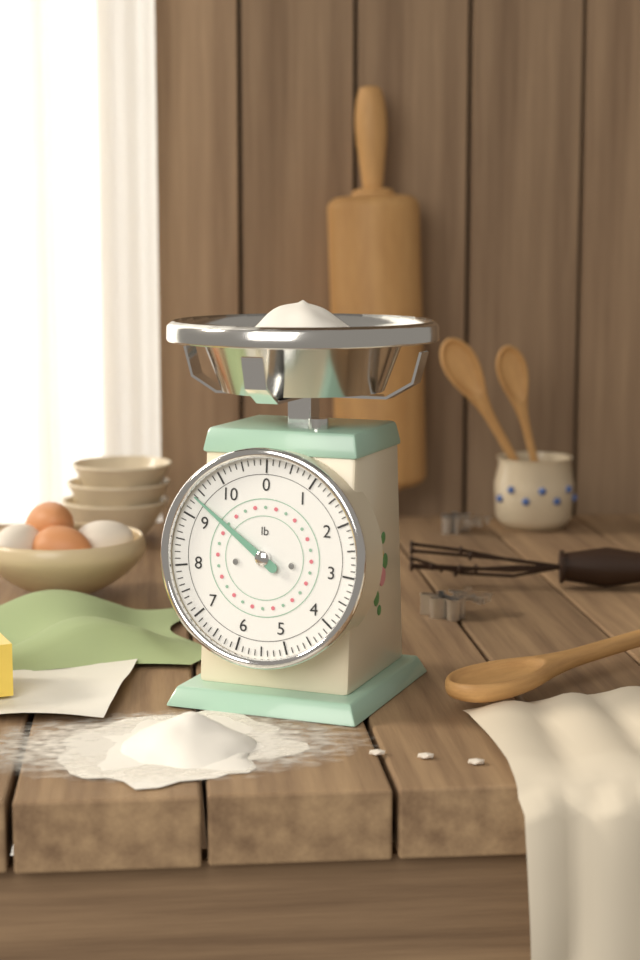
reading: 9.375 lb
